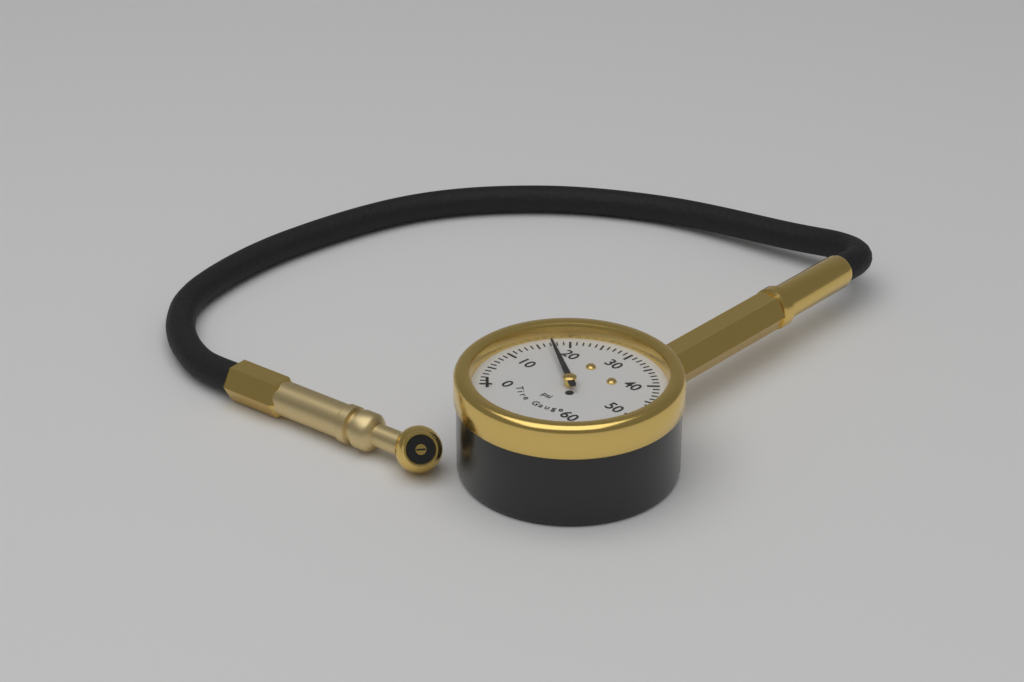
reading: 17 psi
